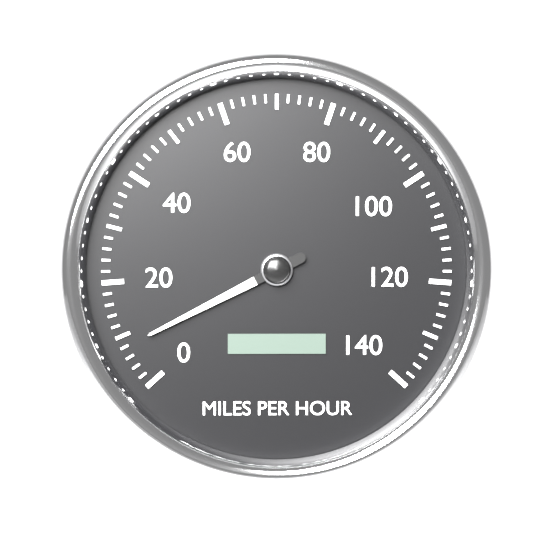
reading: 8 mph
